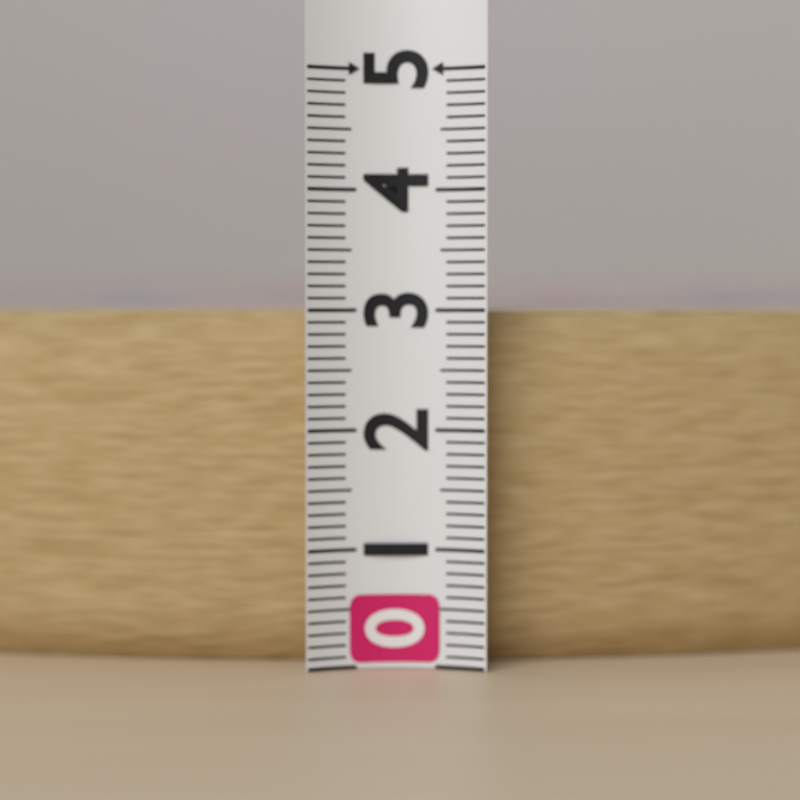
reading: 3.0 (no unit)
